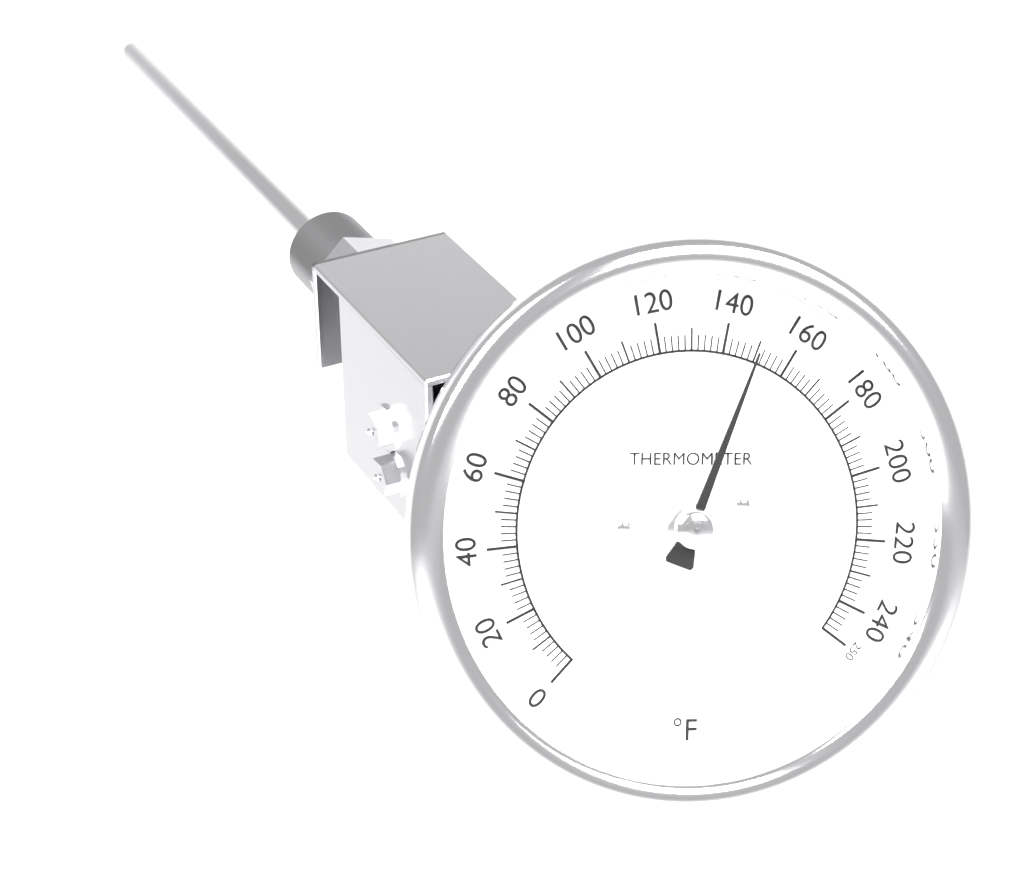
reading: 150 °F
